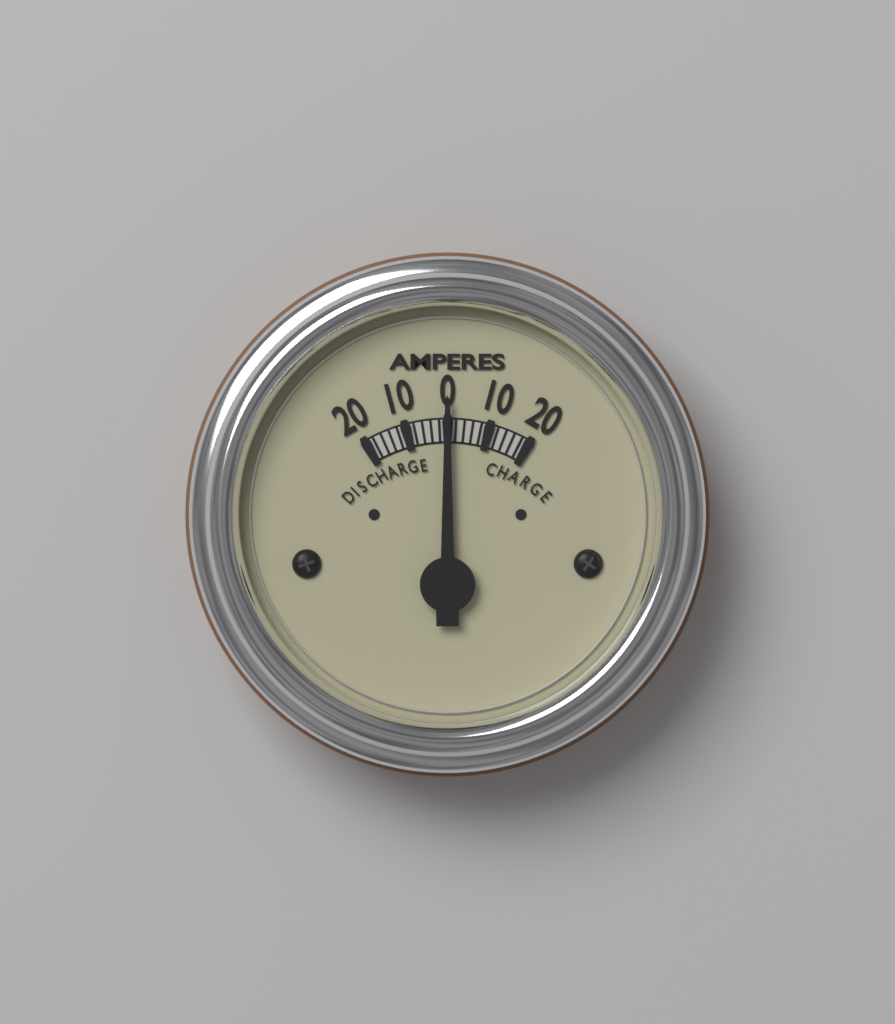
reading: 0 A
